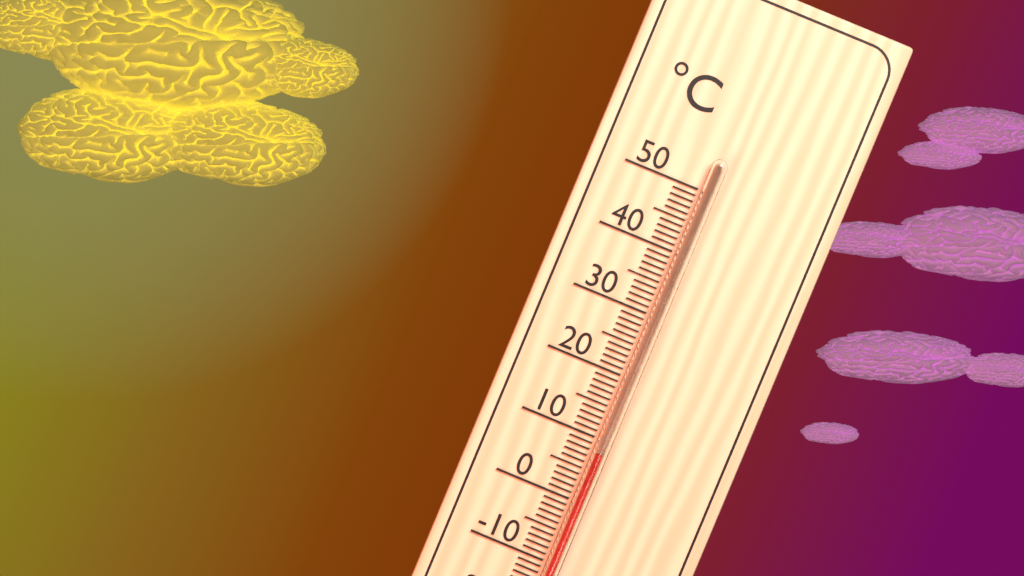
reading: 8 °C
